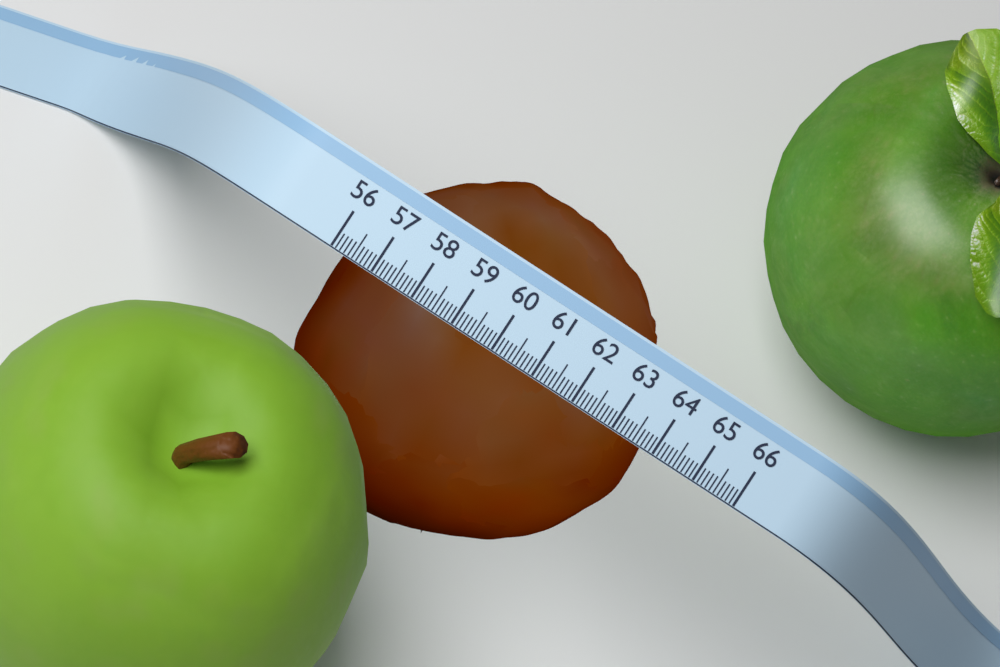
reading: 63.6 (no unit)
